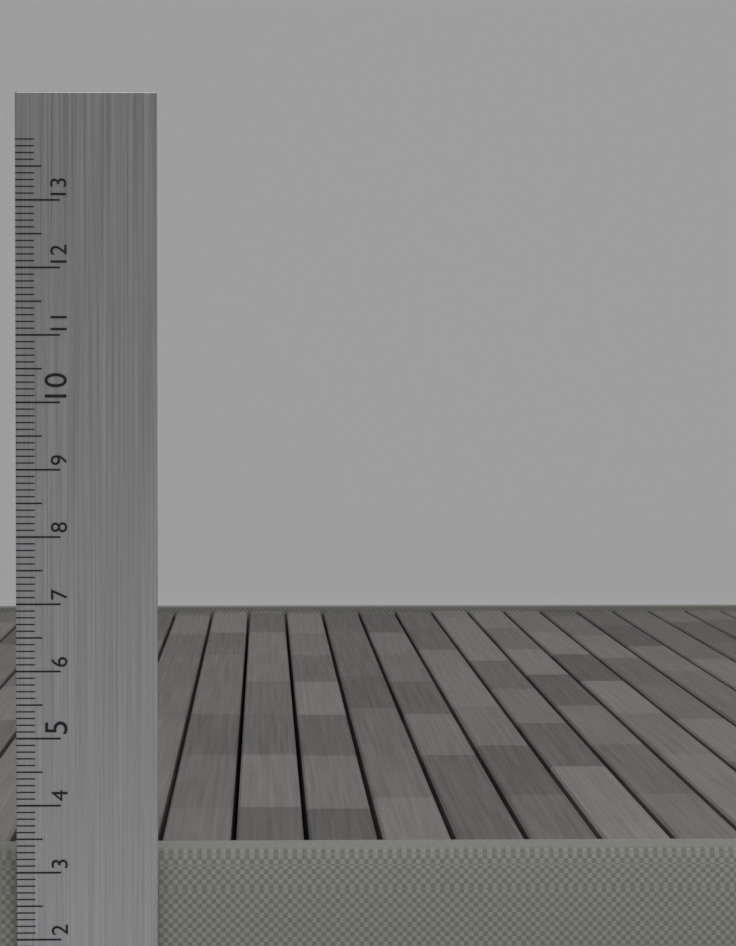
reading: 3.3 cm
